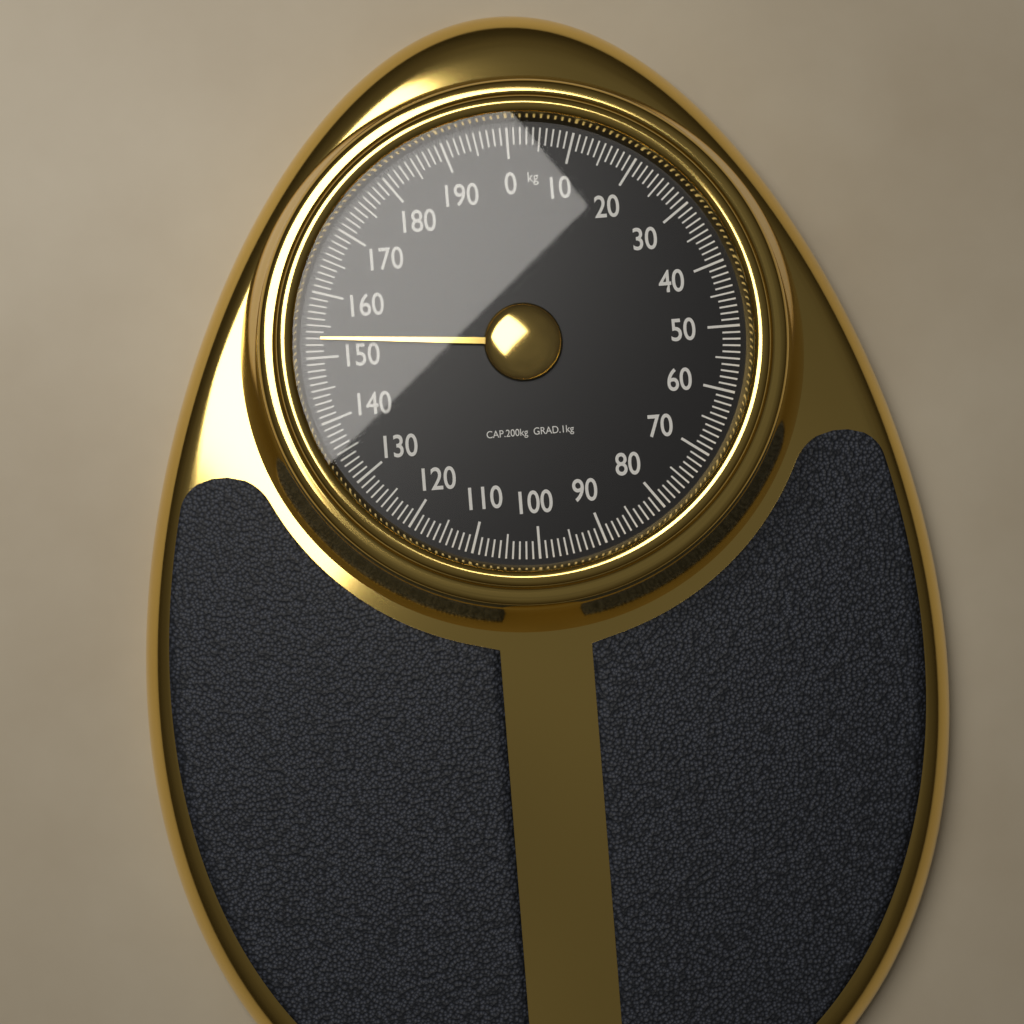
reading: 153 kg
